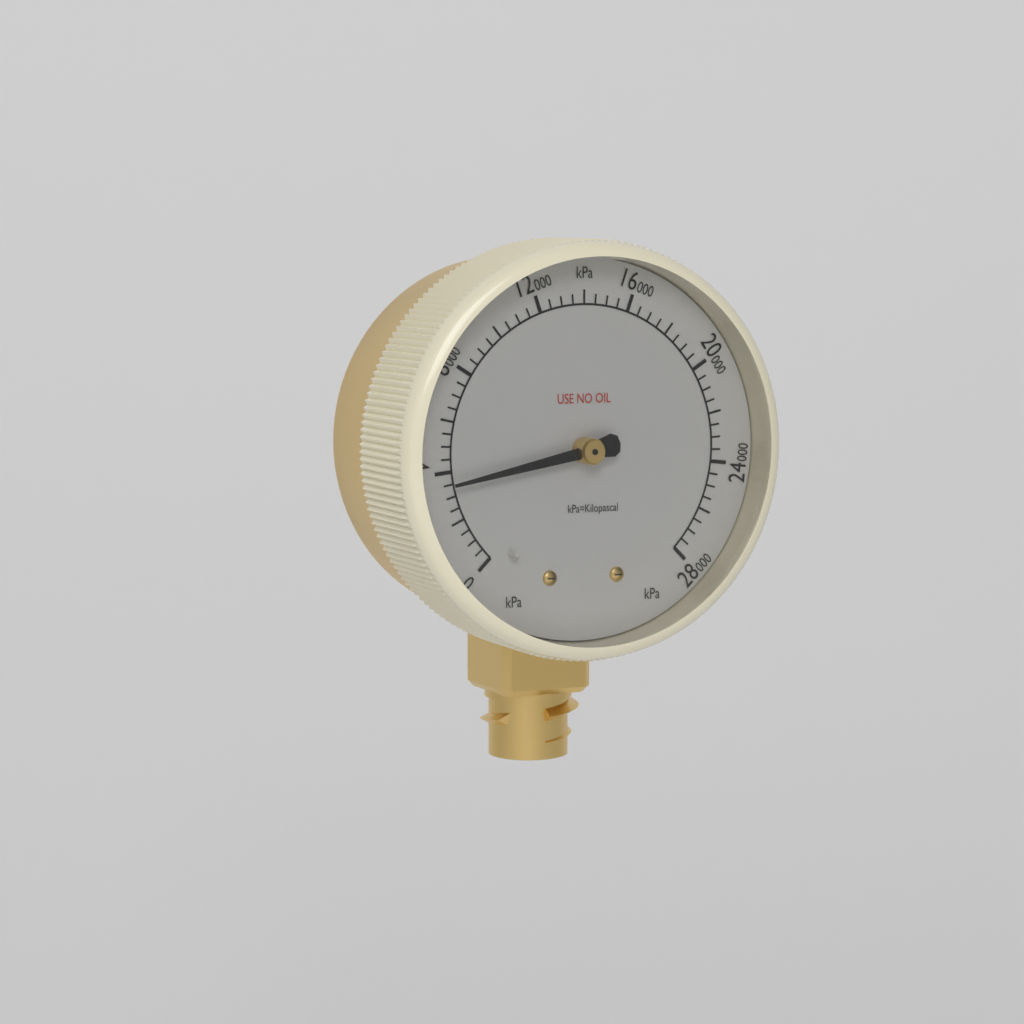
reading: 3500 kPa
